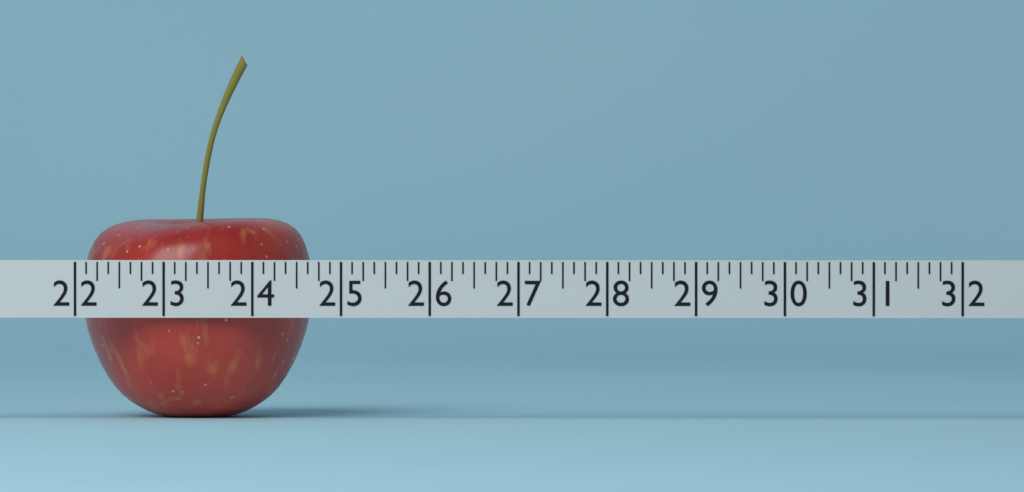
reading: 24.625 (no unit)
